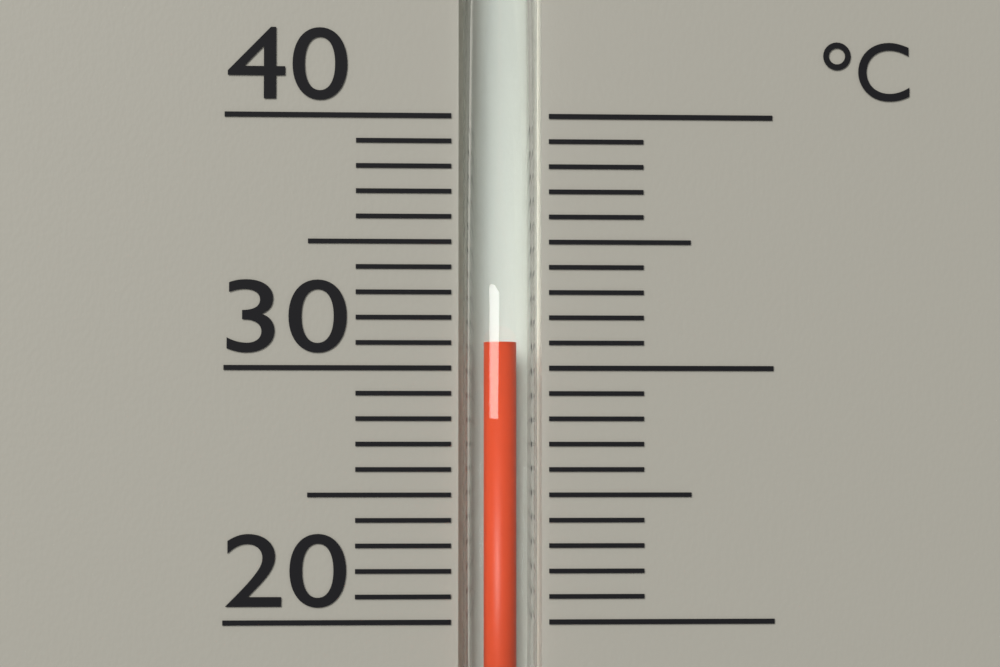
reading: 31 °C
